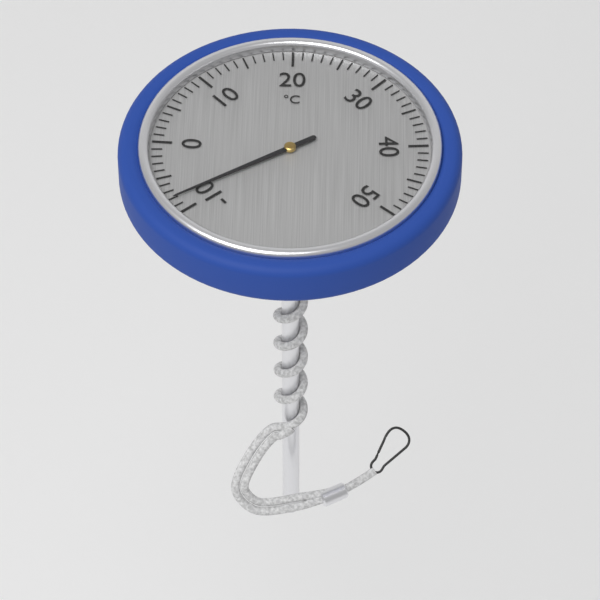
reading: -8 °C
